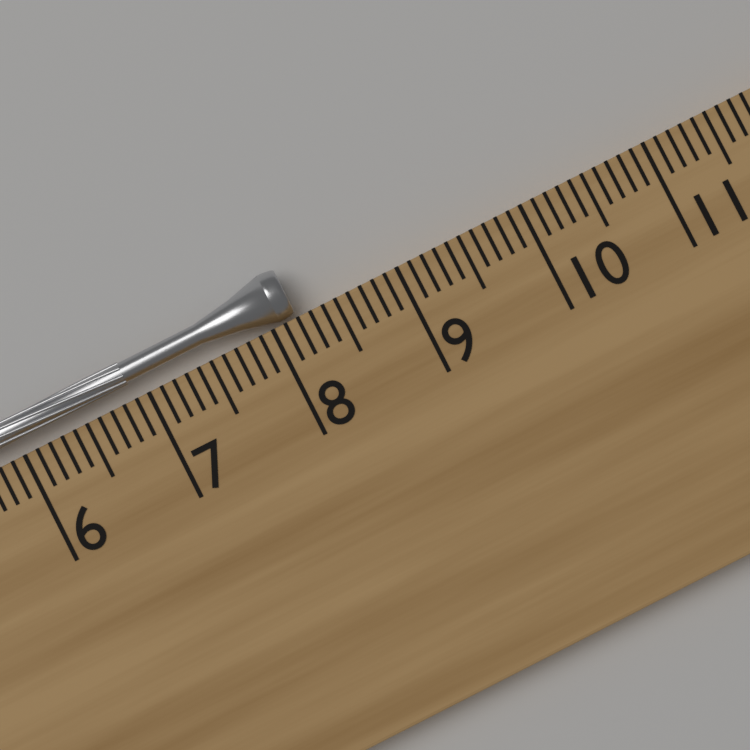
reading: 8.2 cm
